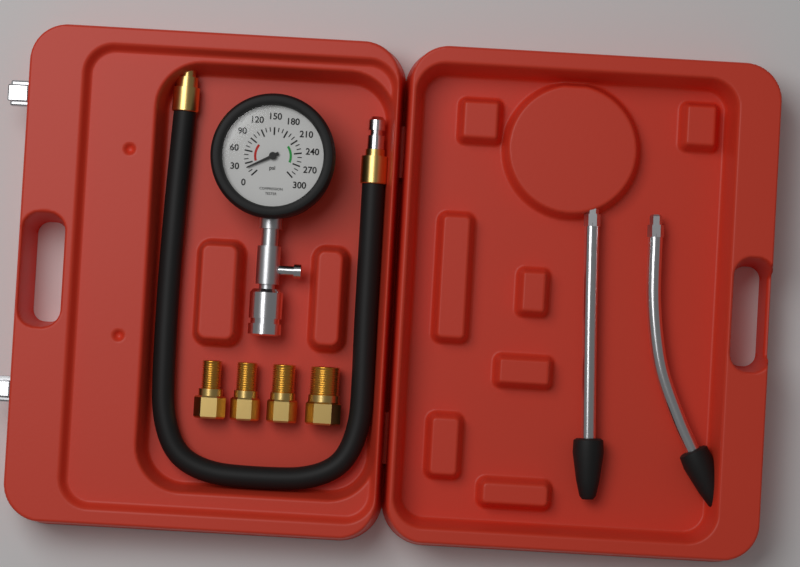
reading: 20 psi
